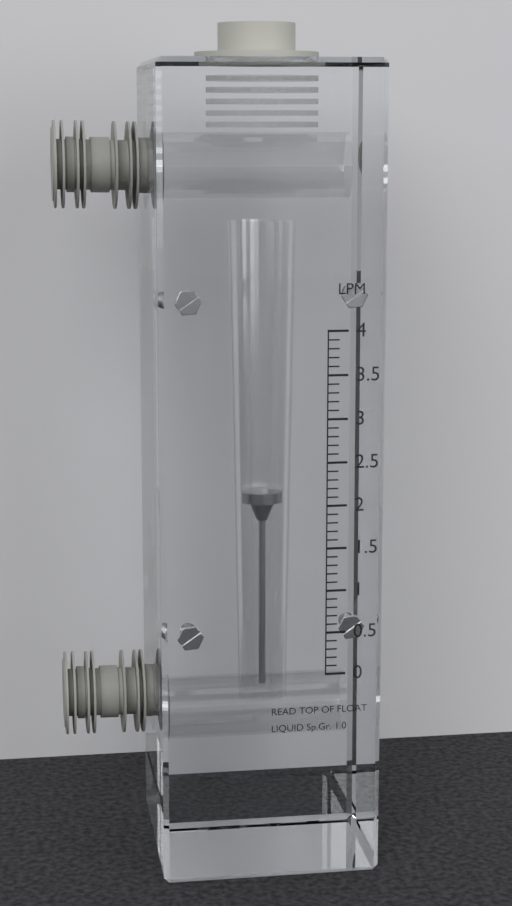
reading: 2.0 LPM
